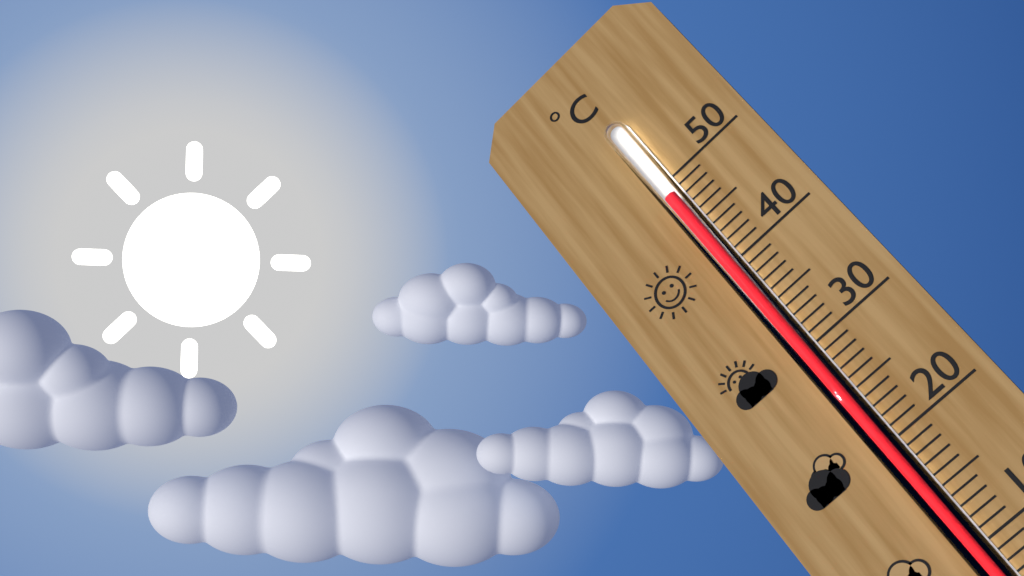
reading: 48 °C
